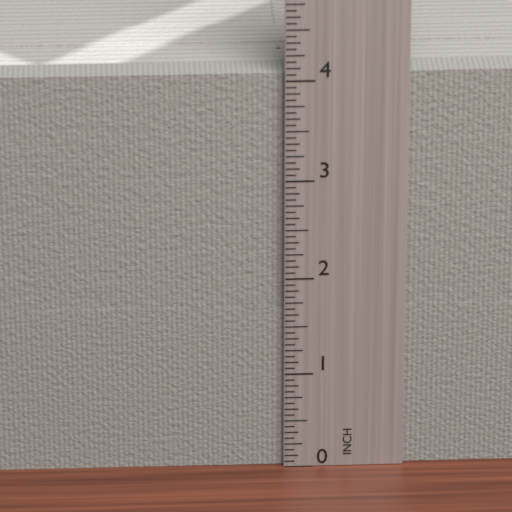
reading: 4.0625 in
